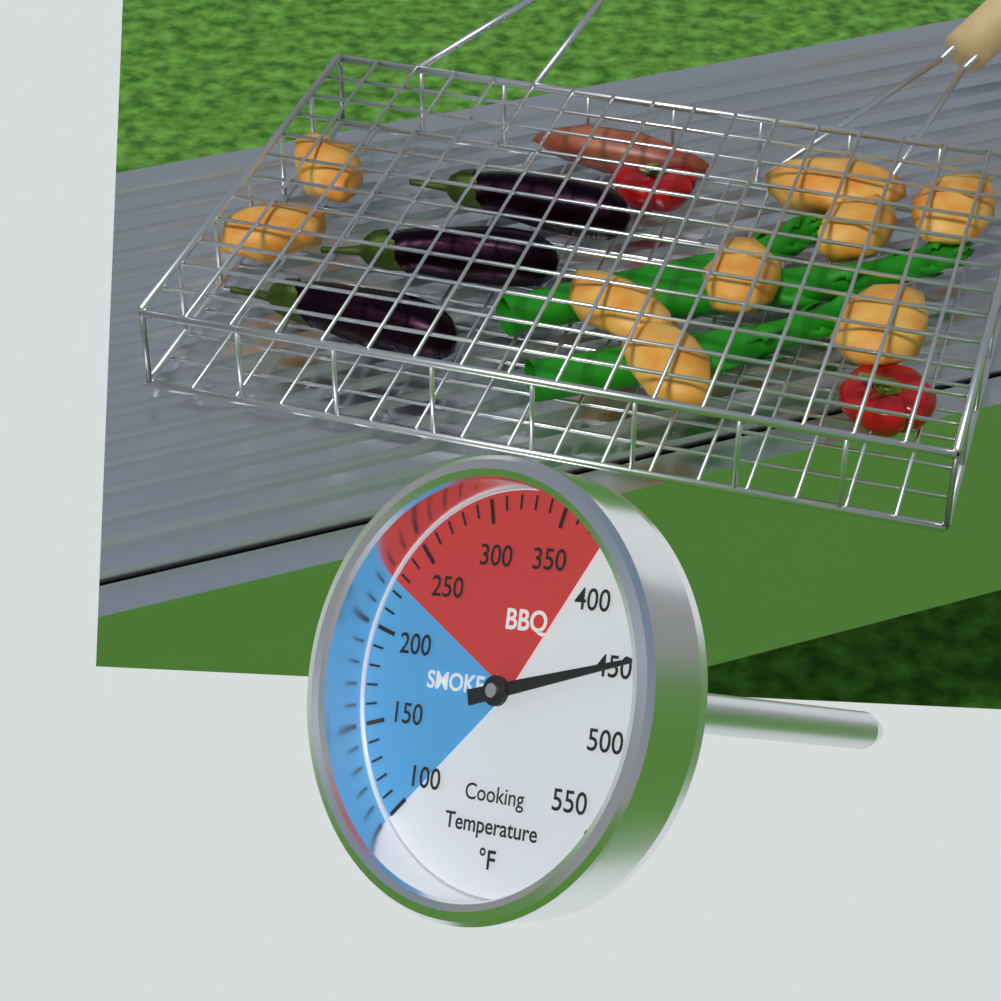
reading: 450 °F
